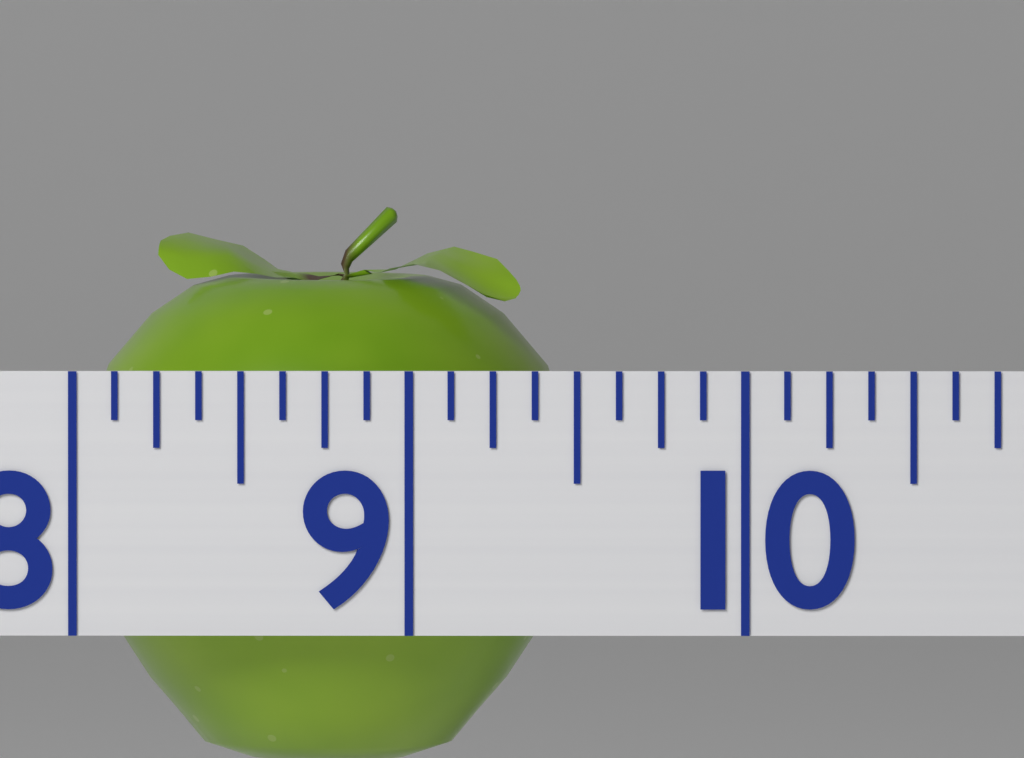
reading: 9.500 (no unit)
